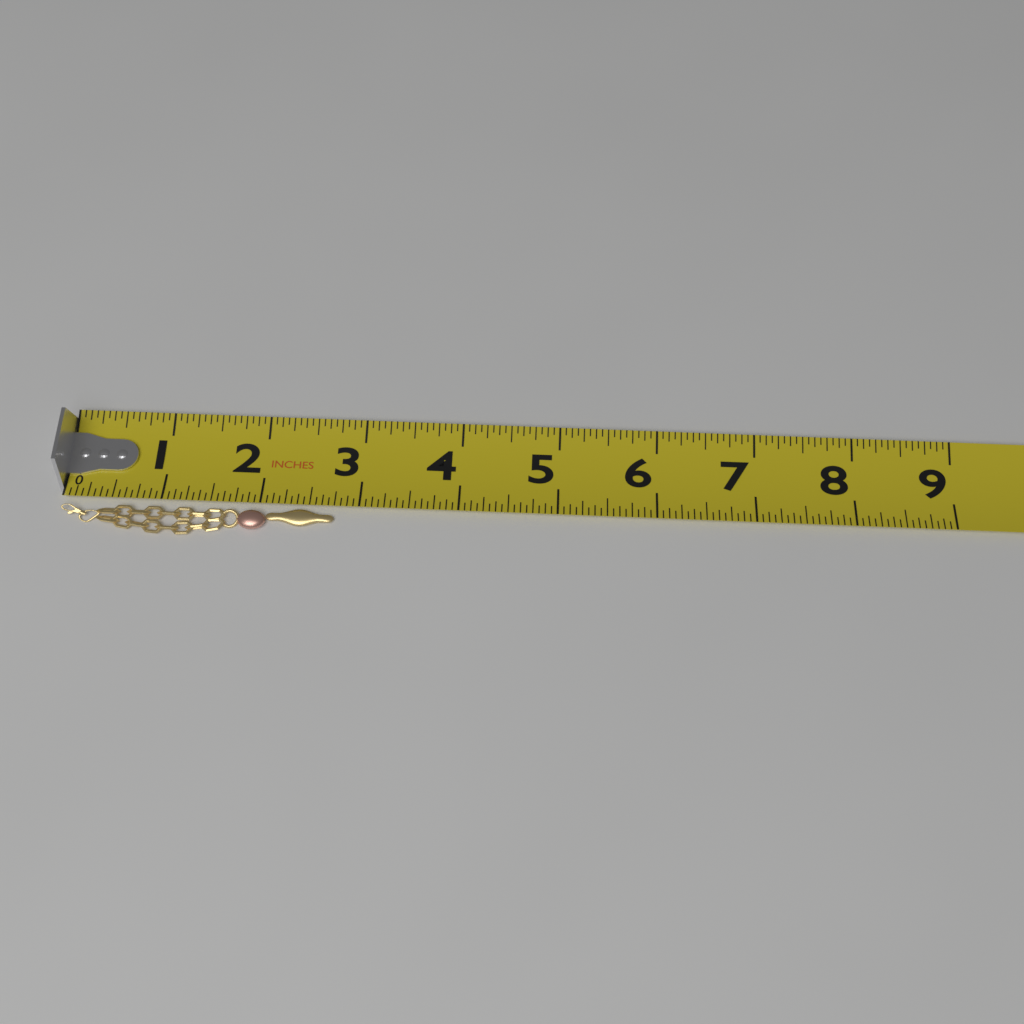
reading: 2.7500 in
